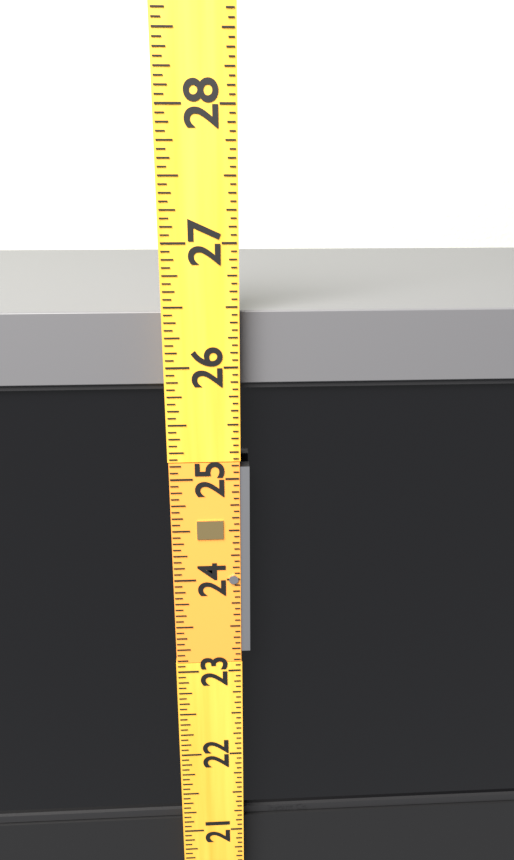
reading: 26.4375 (no unit)
